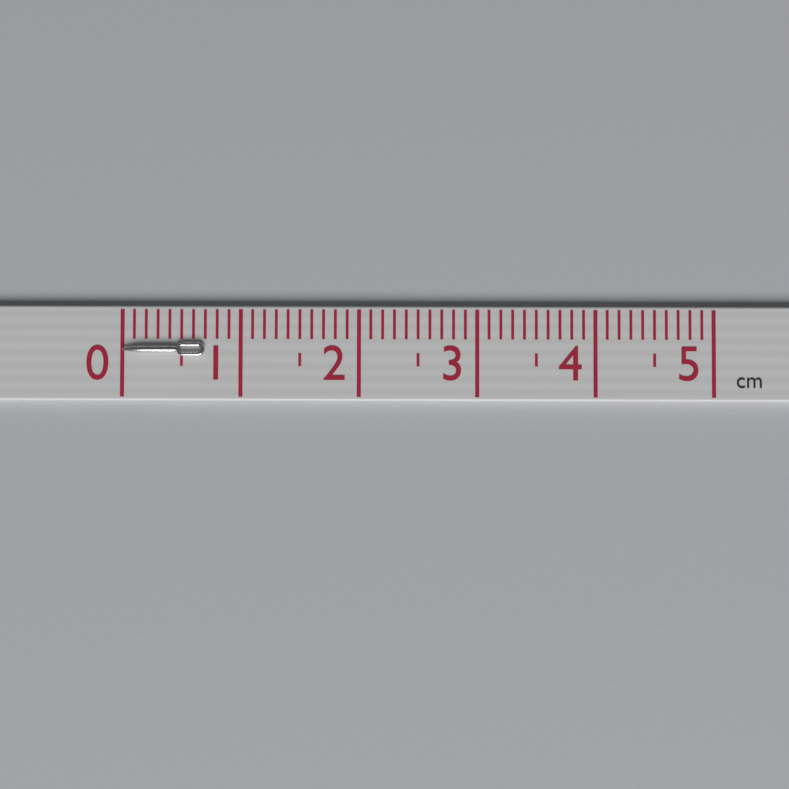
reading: 0.7 cm
